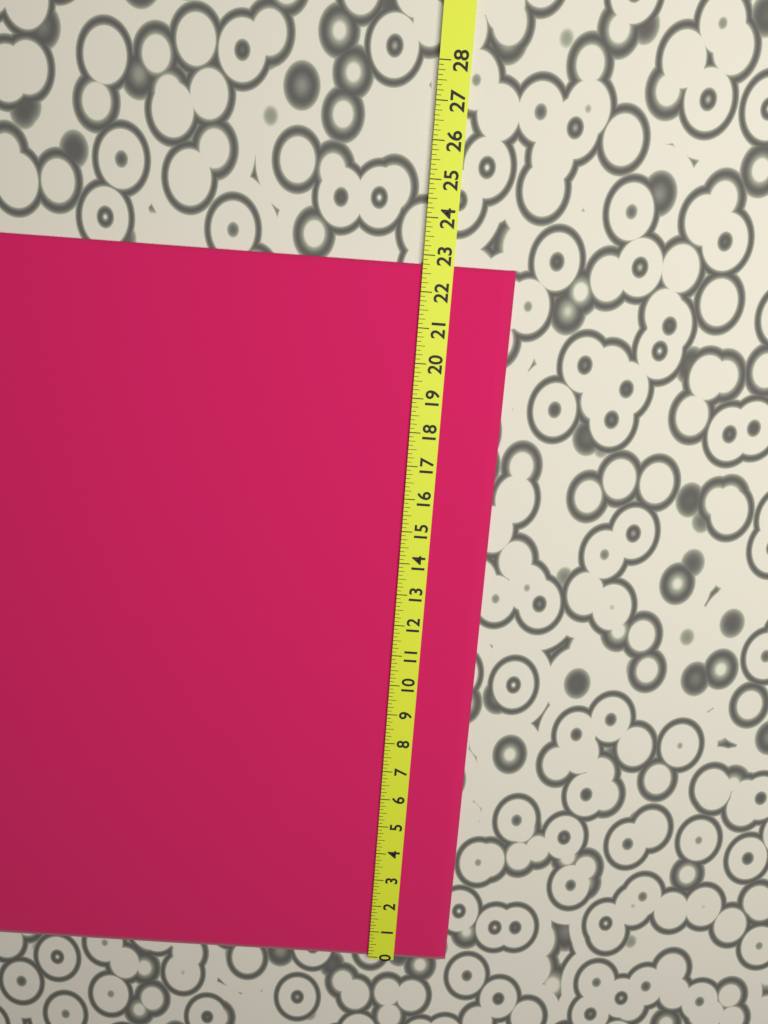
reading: 22.750 (no unit)
